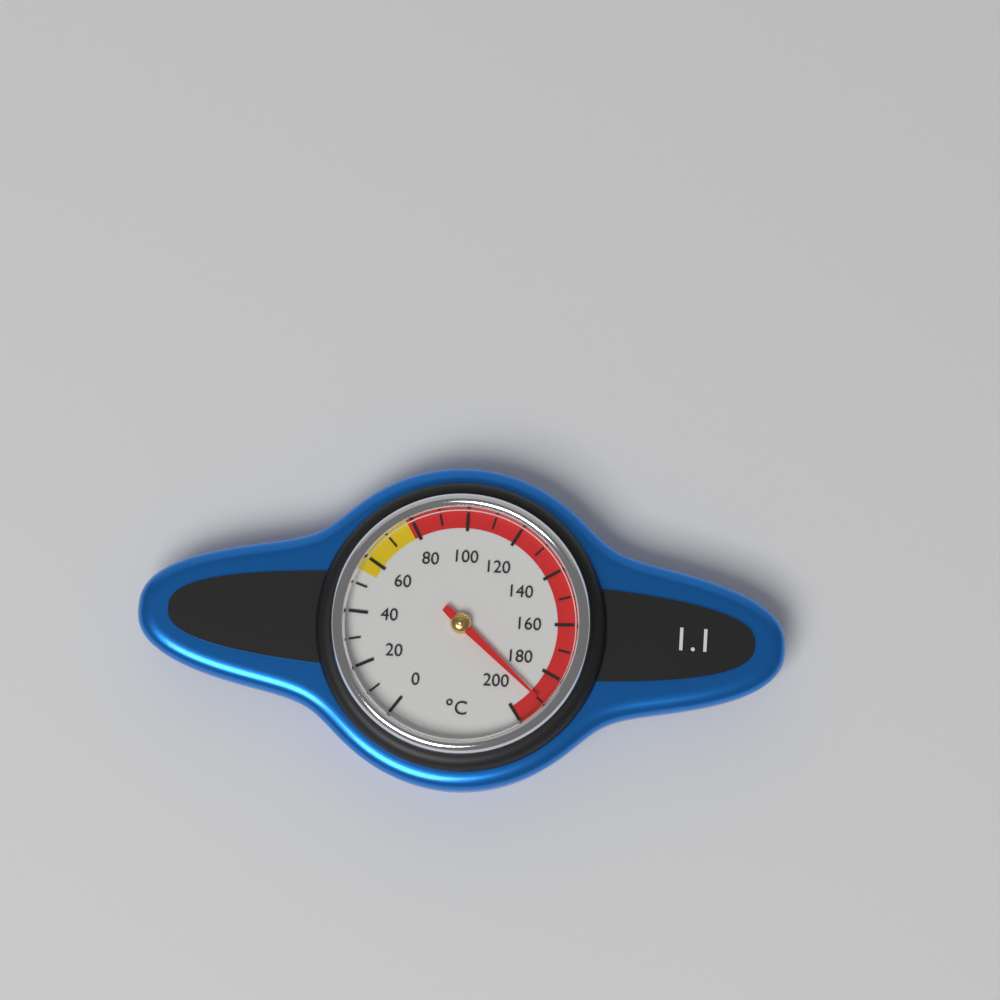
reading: 190 °C
